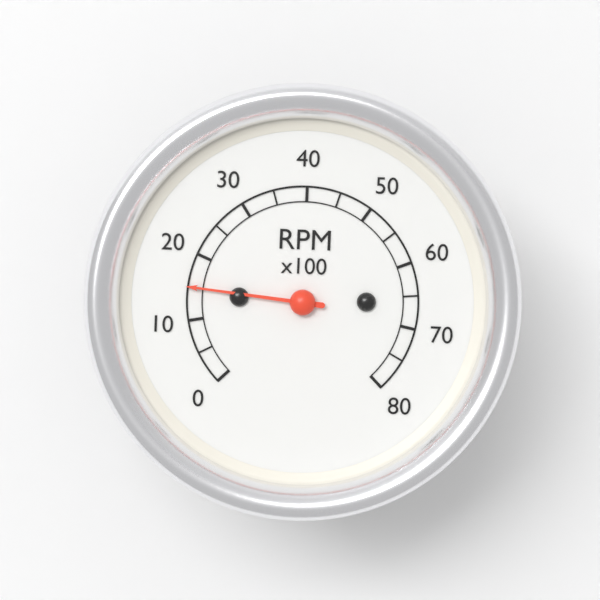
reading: 15 RPM x100
